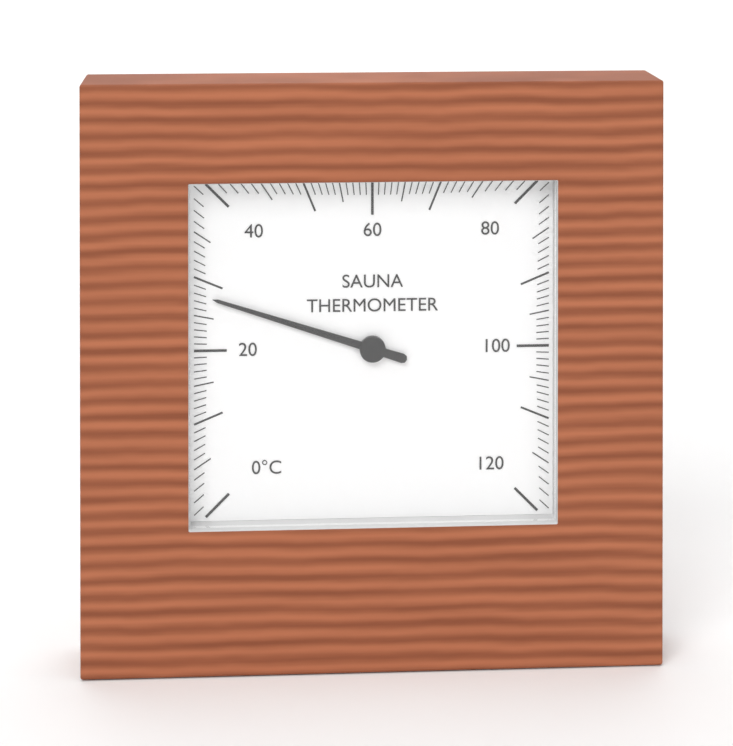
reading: 28 °C
